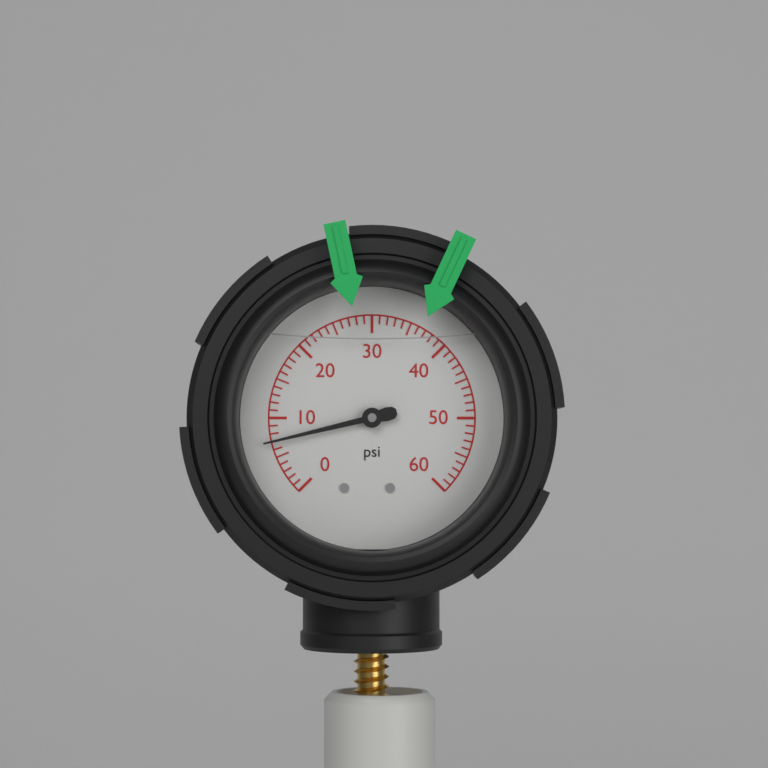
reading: 7 psi
